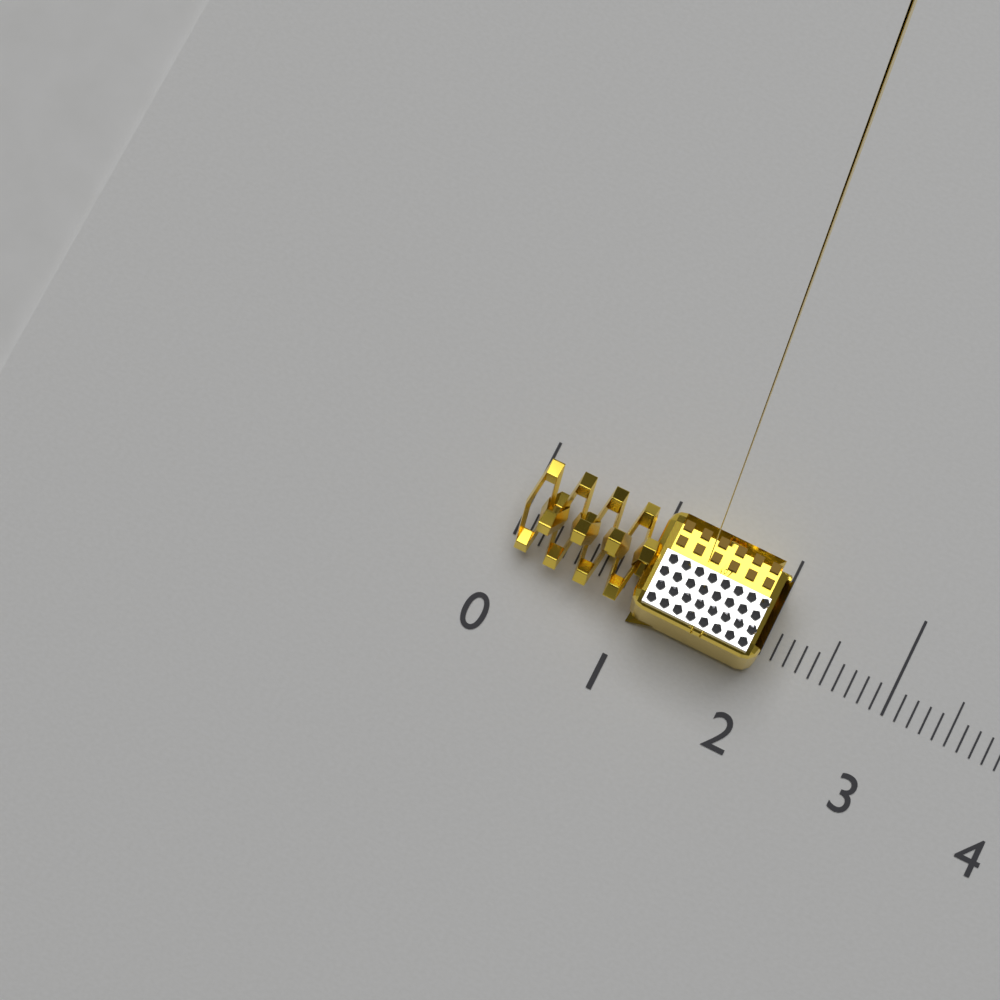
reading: 2.0 (no unit)
